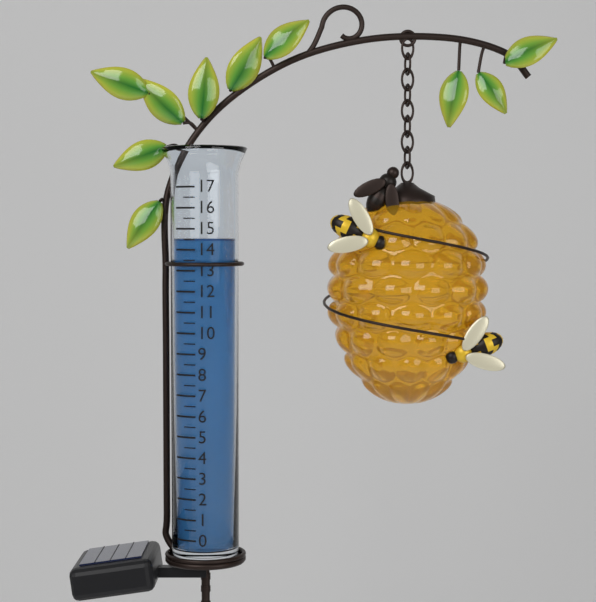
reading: 14.5 (no unit)
